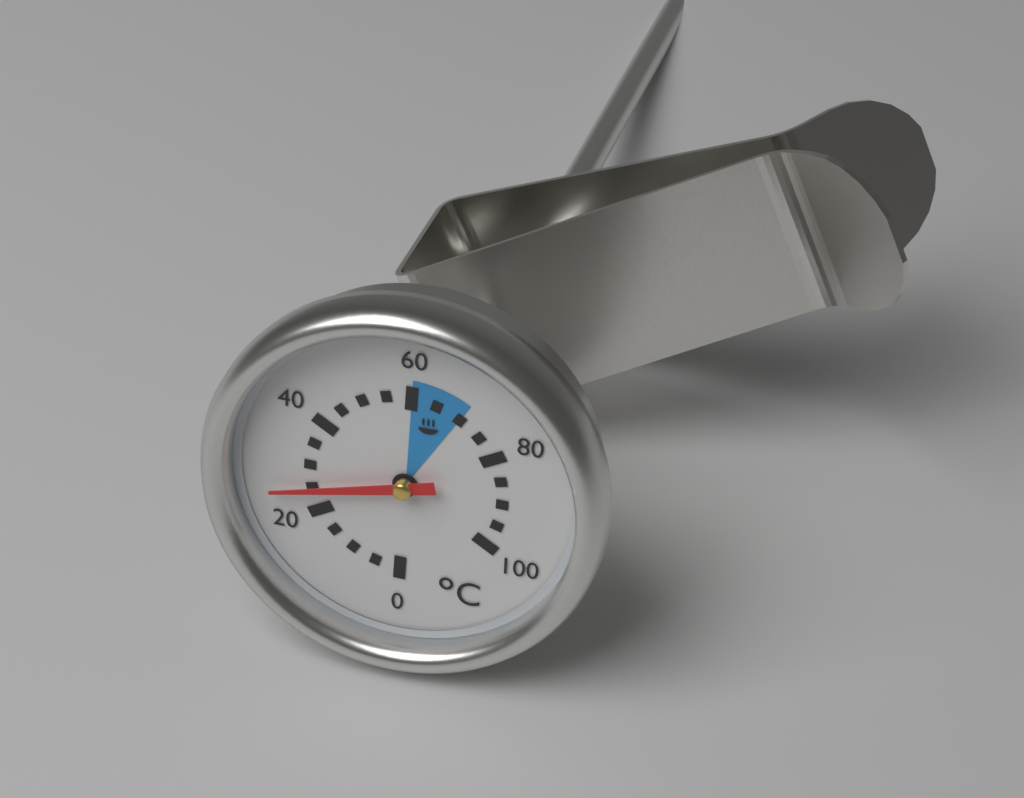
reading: 25 °C
